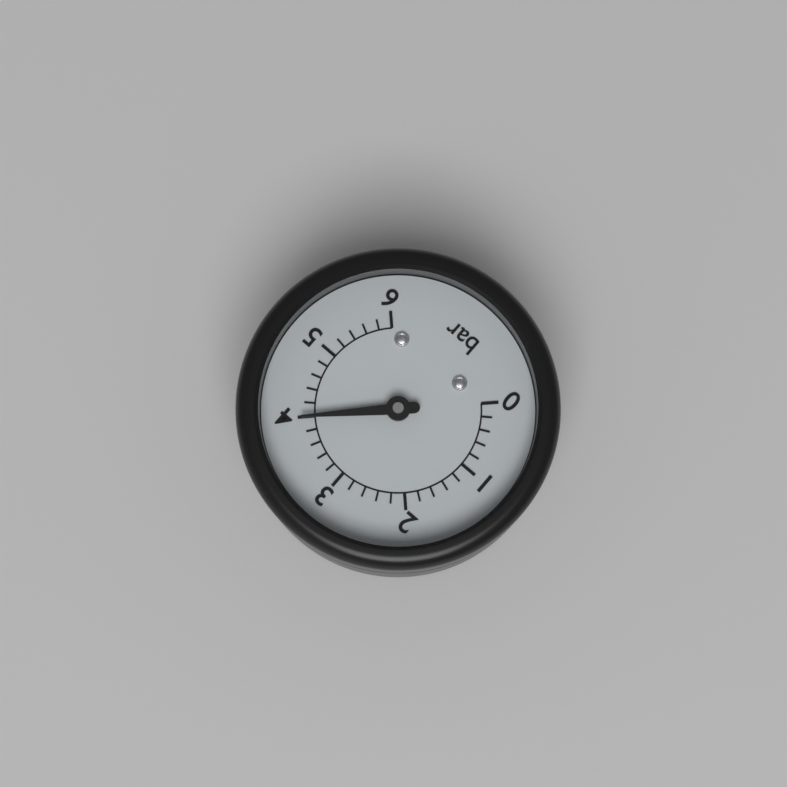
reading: 4.0 bar
